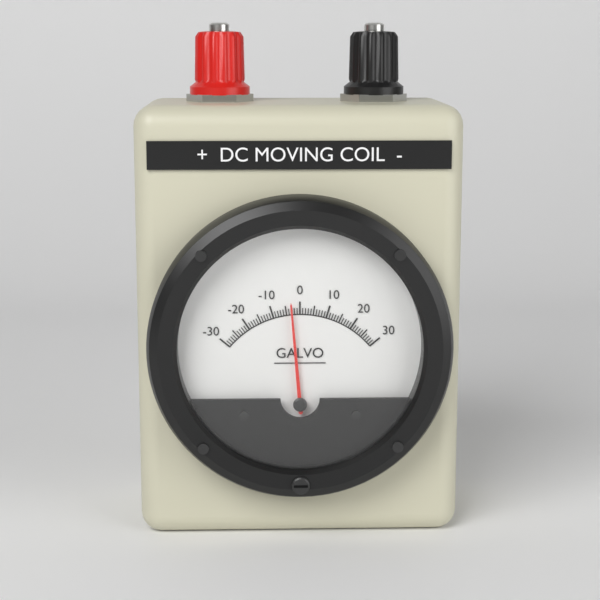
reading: -3 (no unit)
